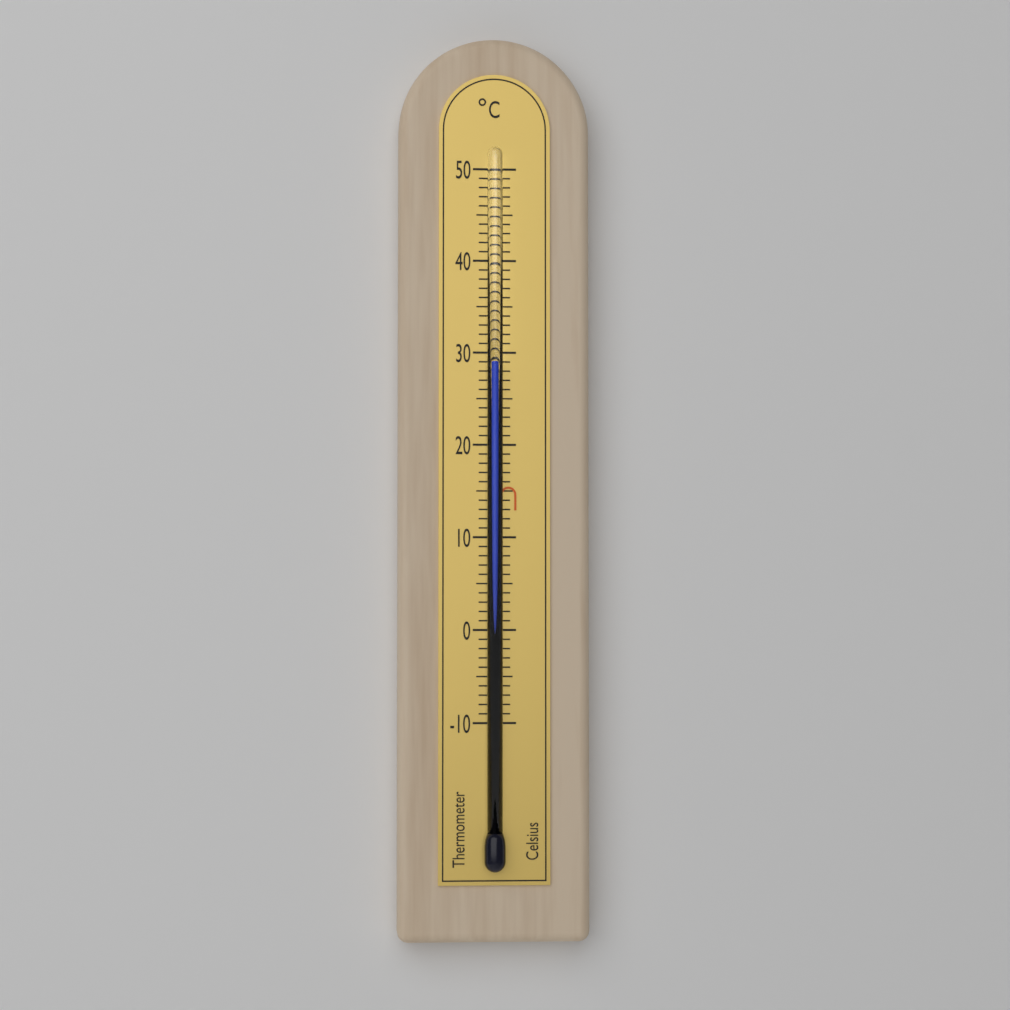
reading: 29 °C
